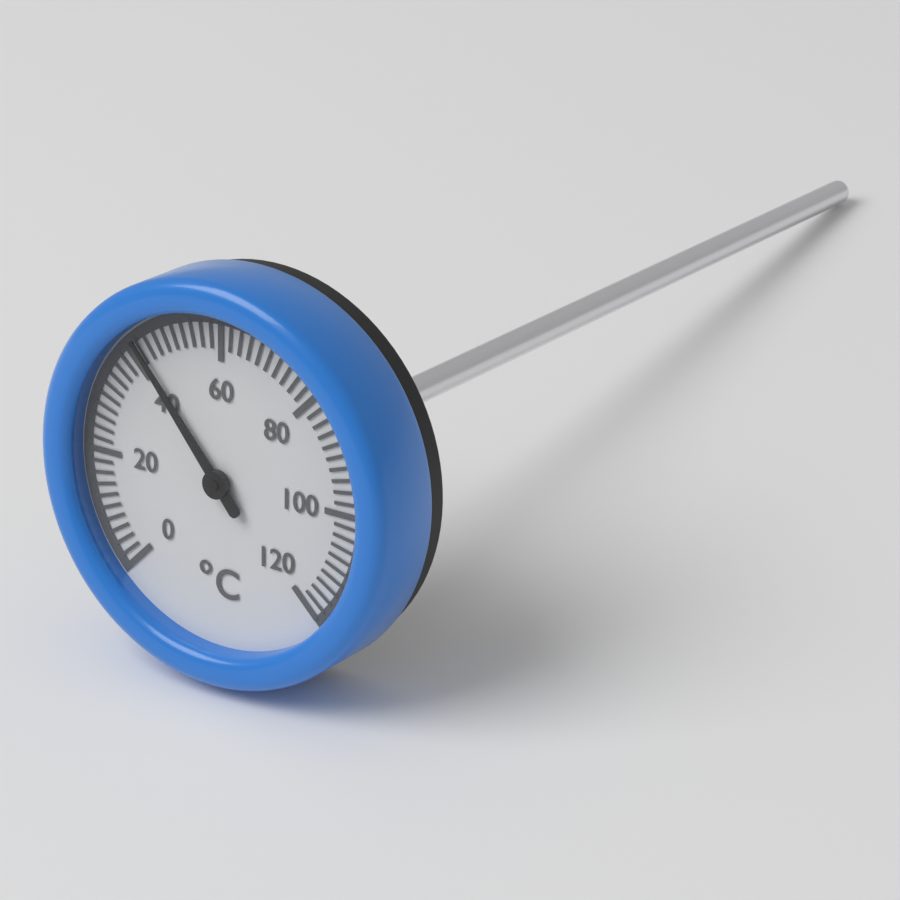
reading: 42 °C
